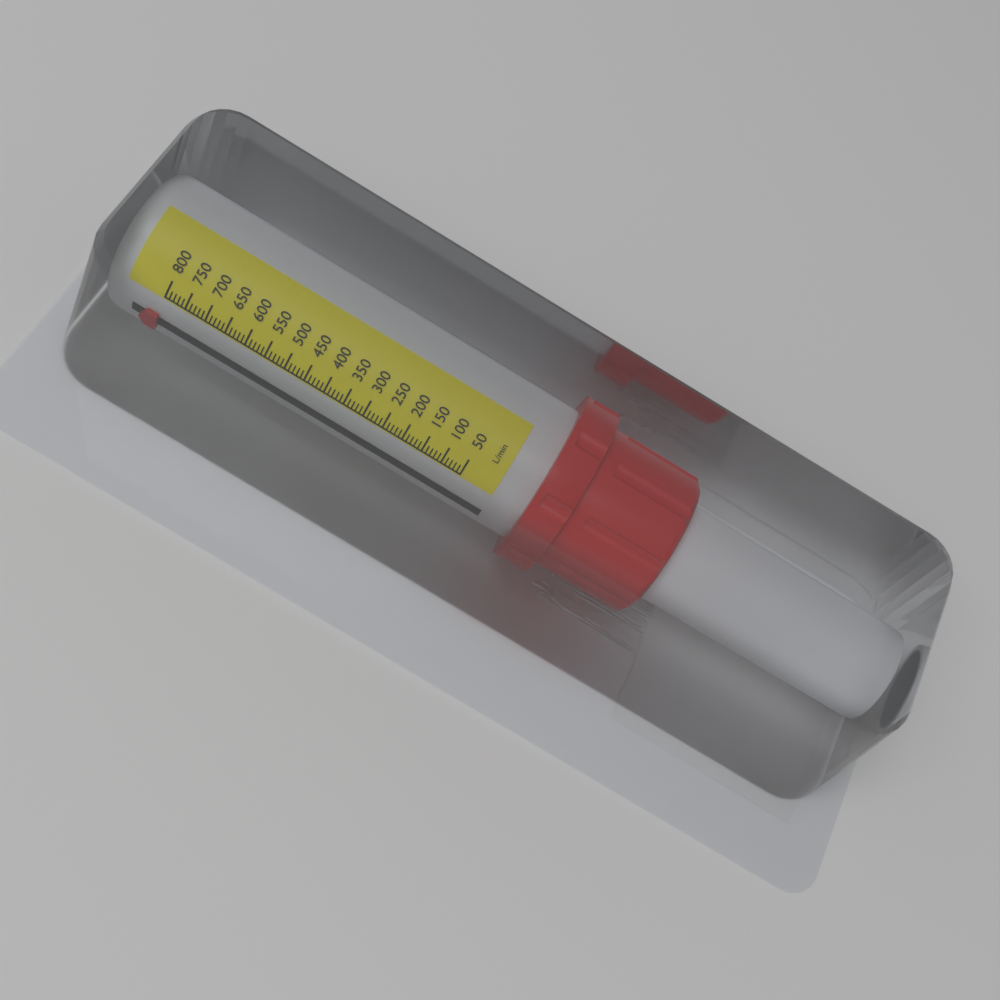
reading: 800 L/min
